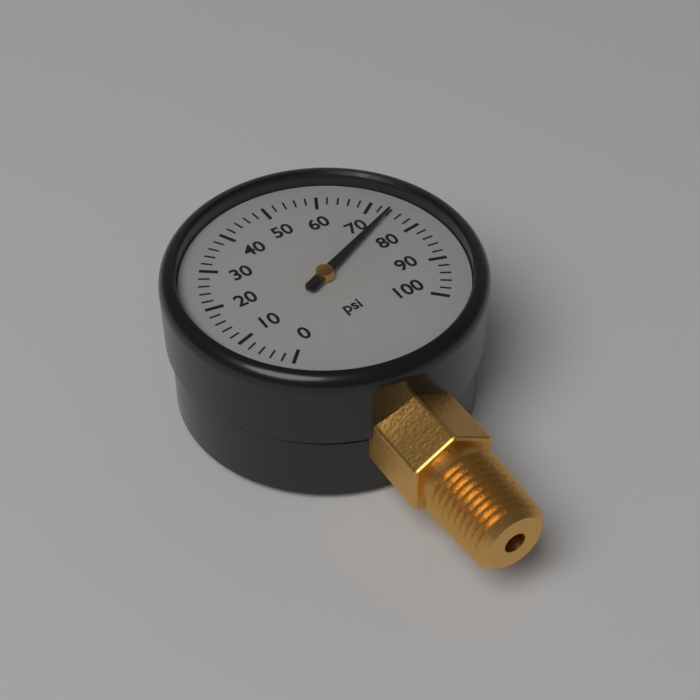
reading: 74 psi
